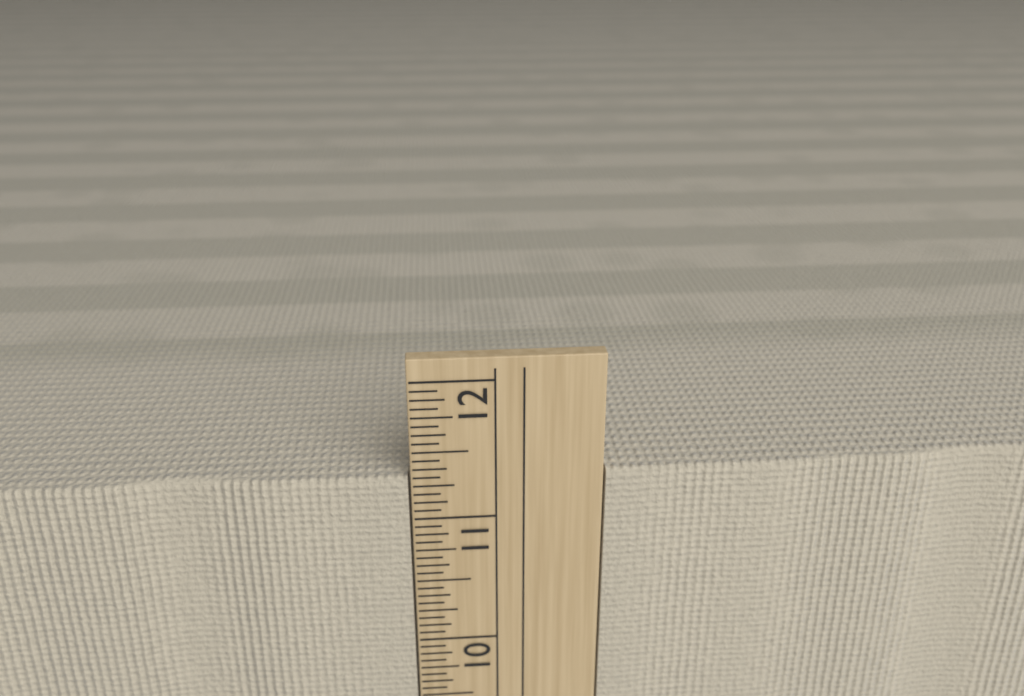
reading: 11.3125 in
